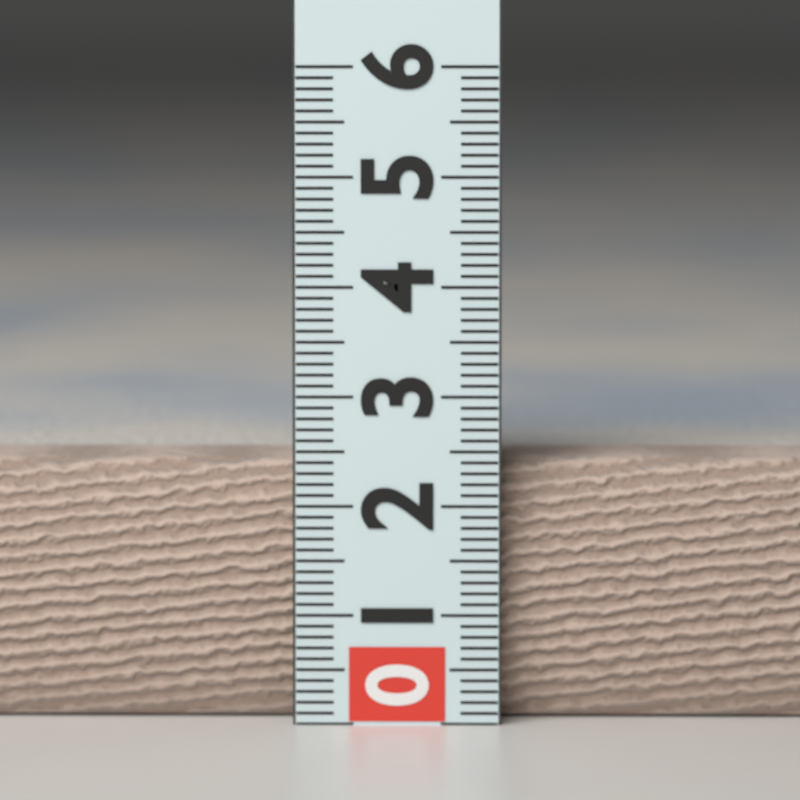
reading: 2.4 (no unit)
